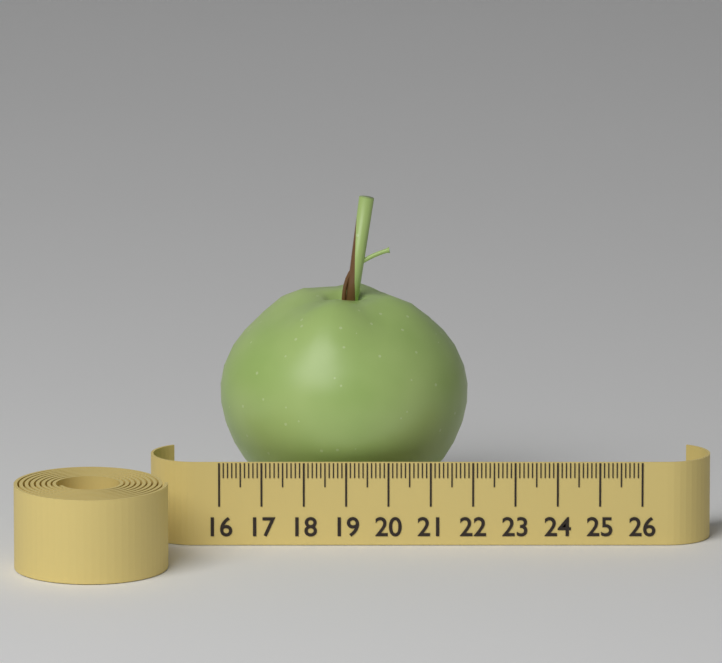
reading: 21.9 (no unit)
